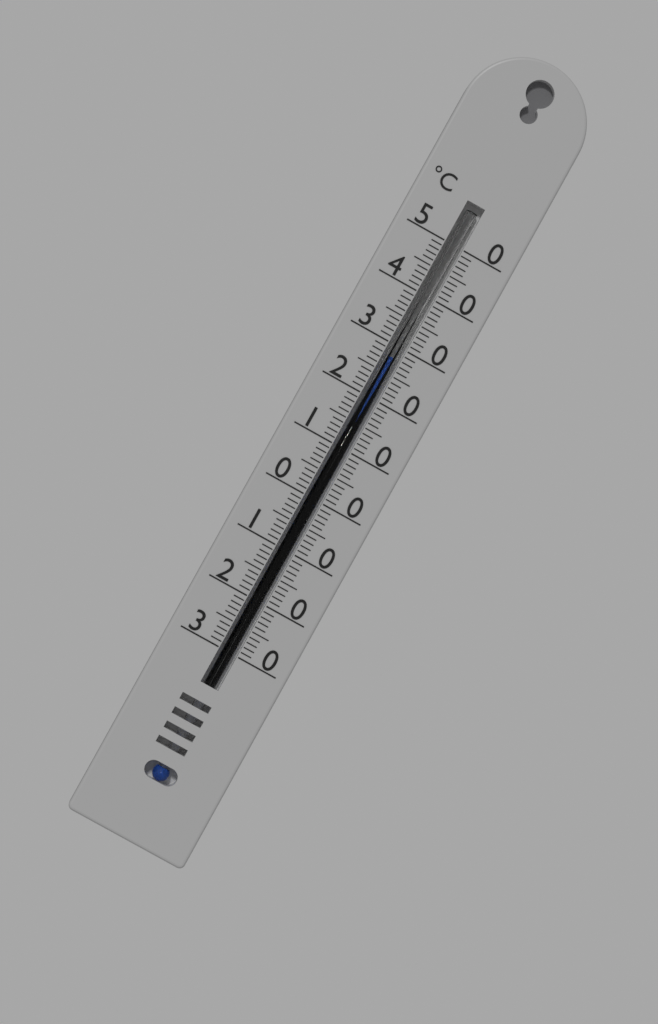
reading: 28 °C
